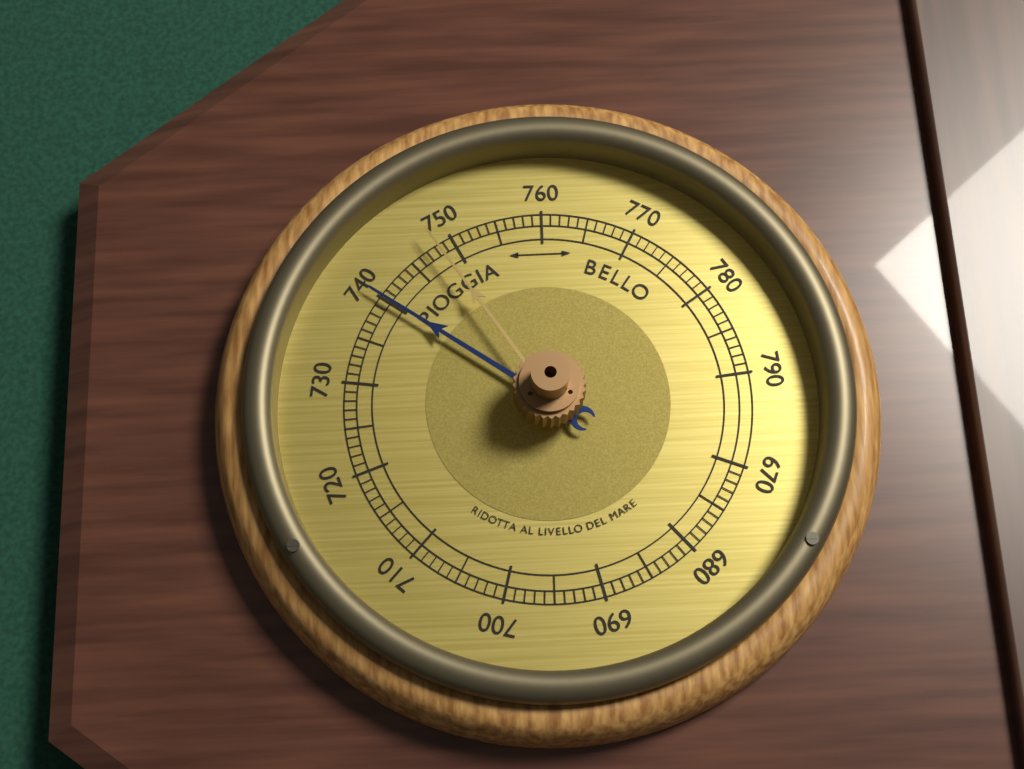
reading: 740 (no unit)
